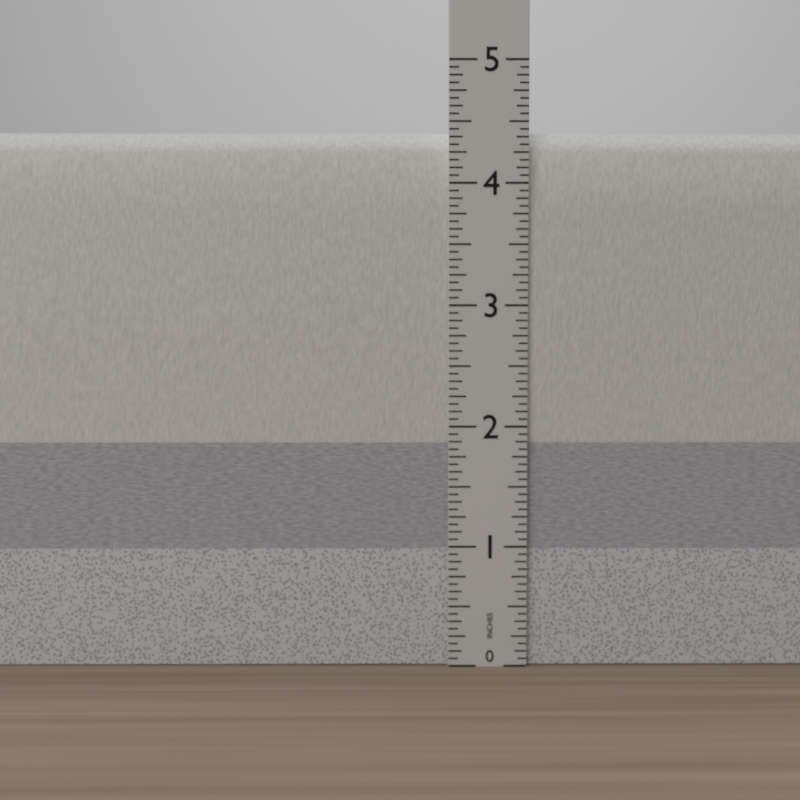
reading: 4.4375 in
